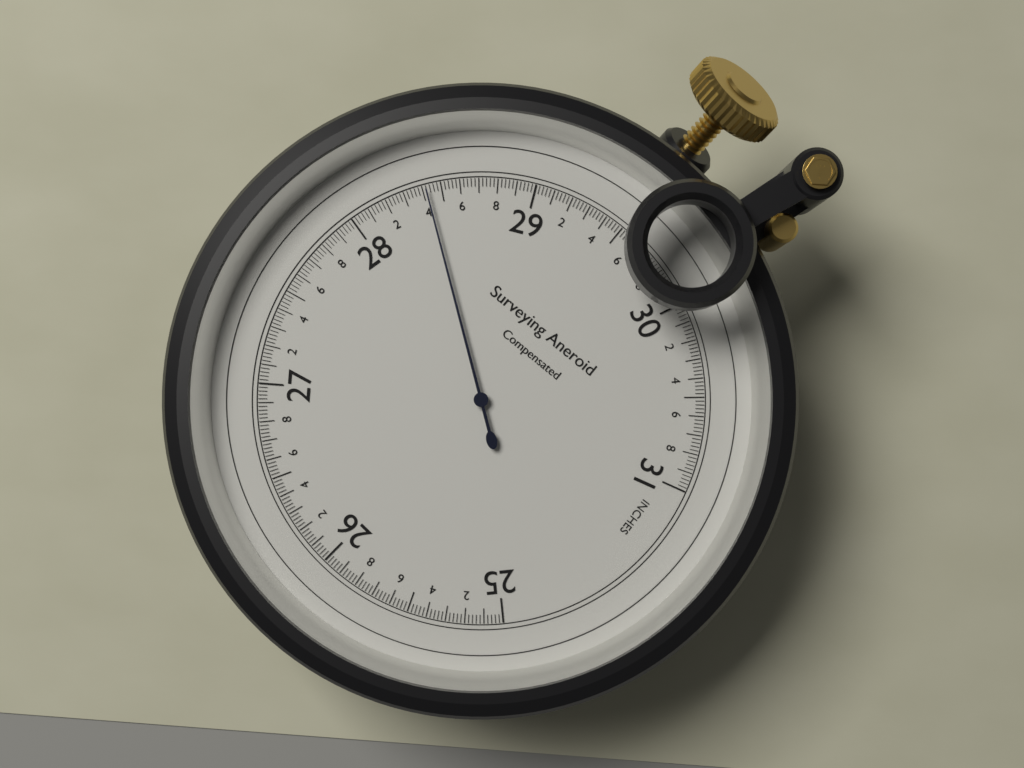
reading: 28.42 inches
